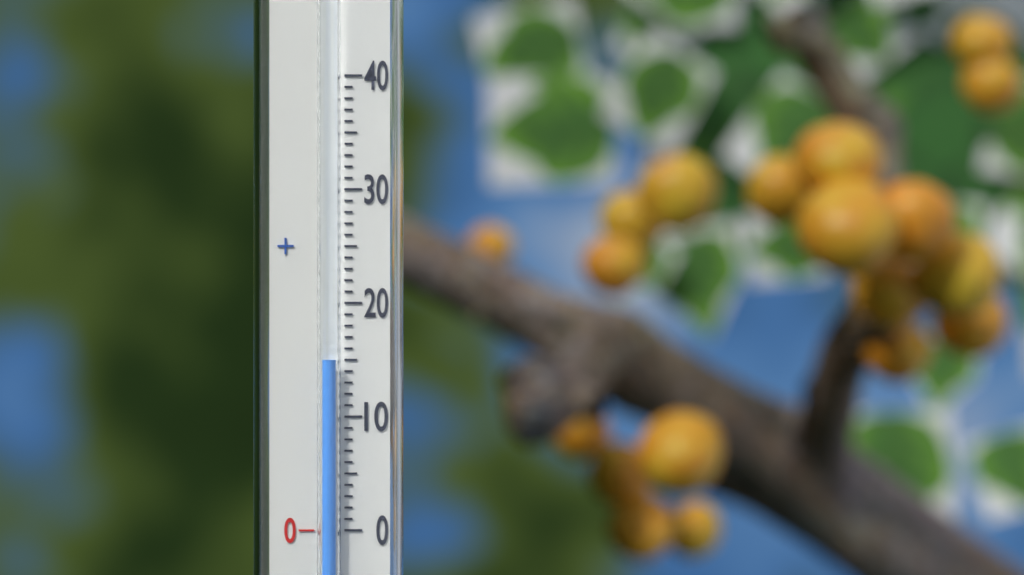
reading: 15 (no unit)
